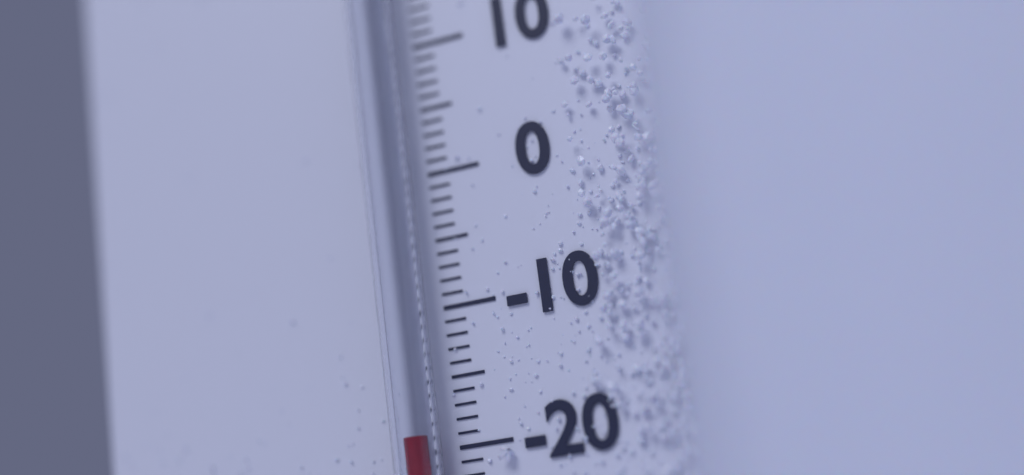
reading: -19 °C
